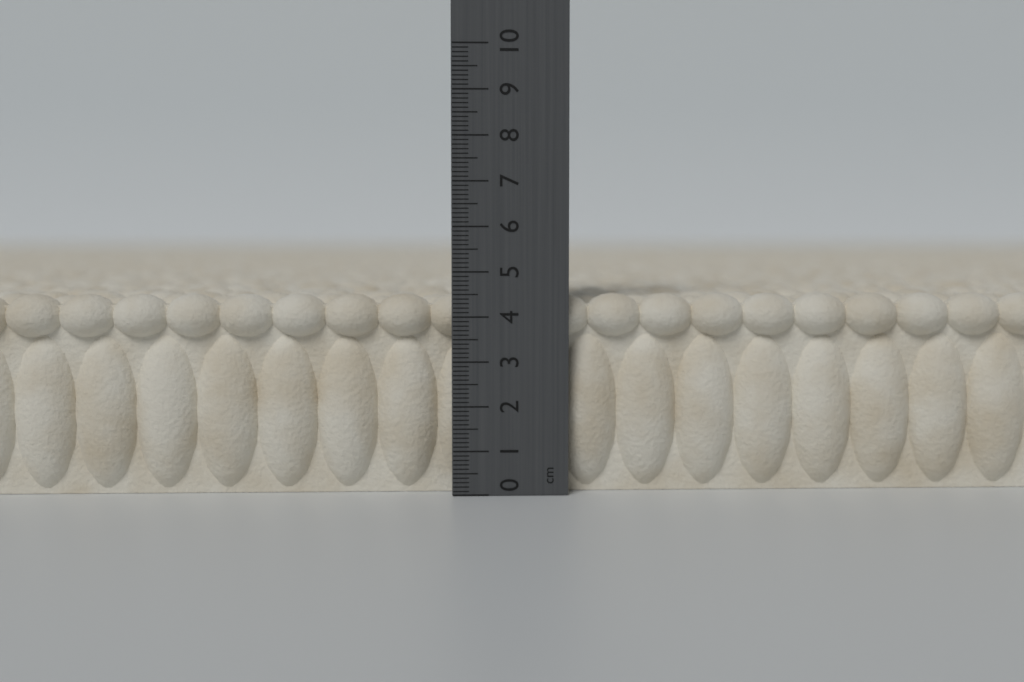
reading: 4.5 cm
